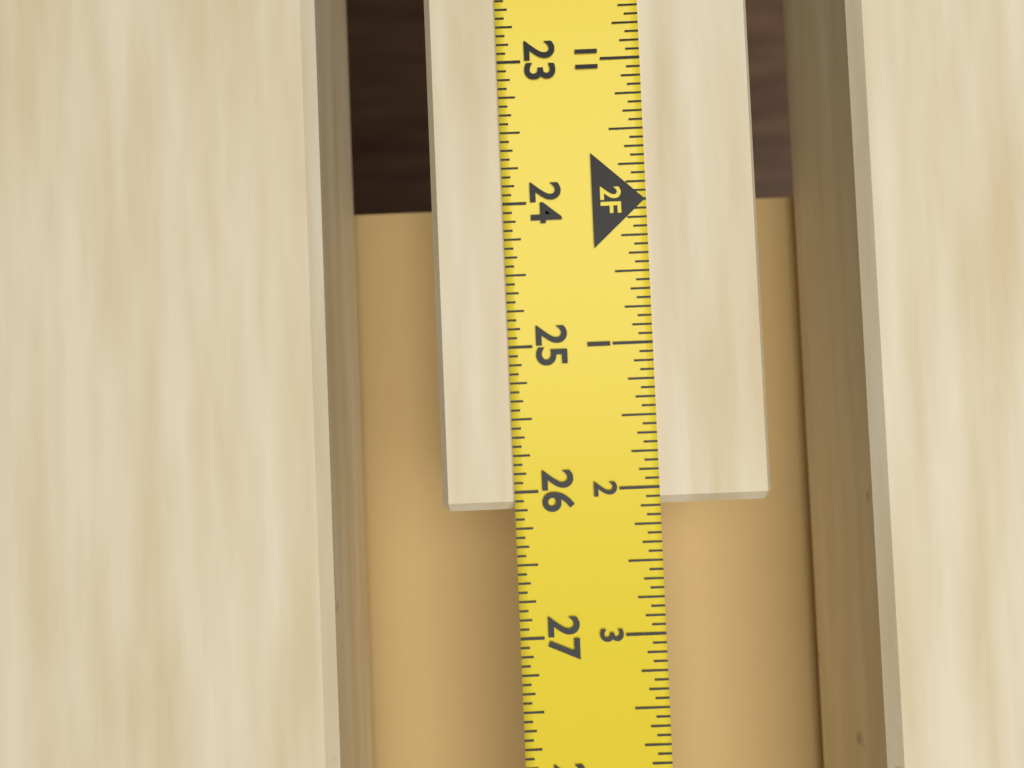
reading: 26.1250 in
